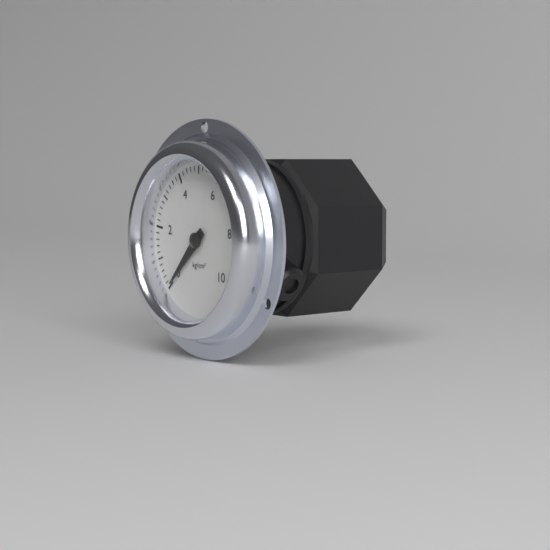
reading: 0.0 kg/cm²
